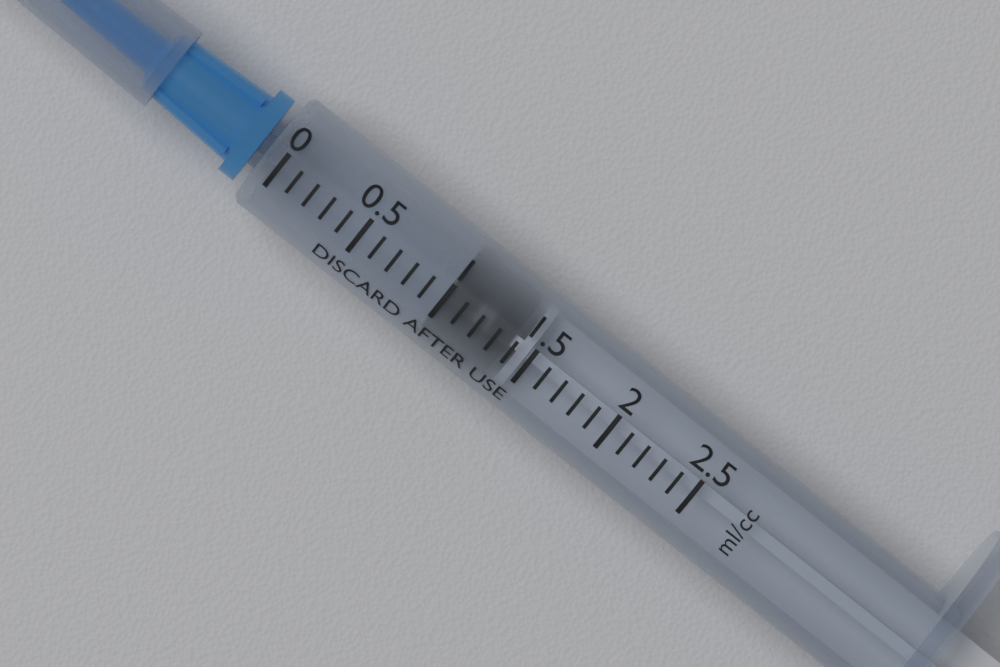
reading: 1.0 ml
